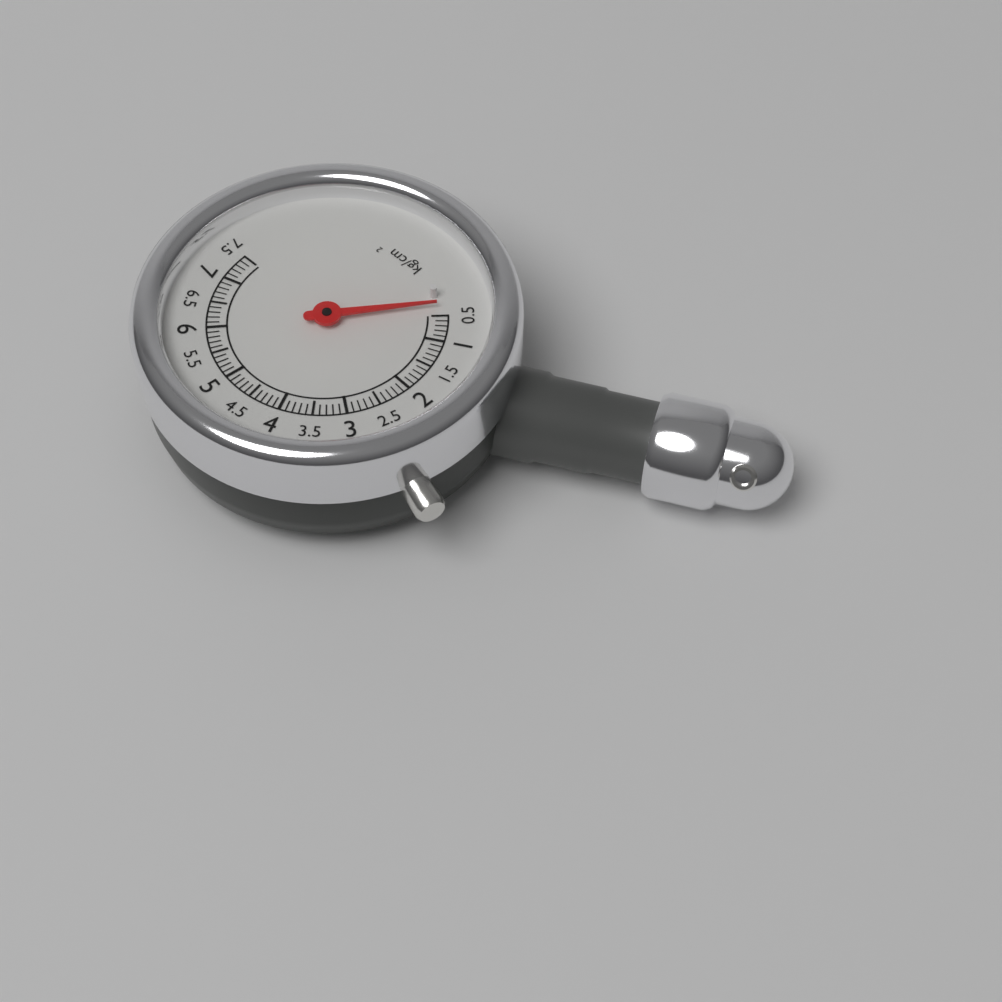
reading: 0.3 kg/cm²
